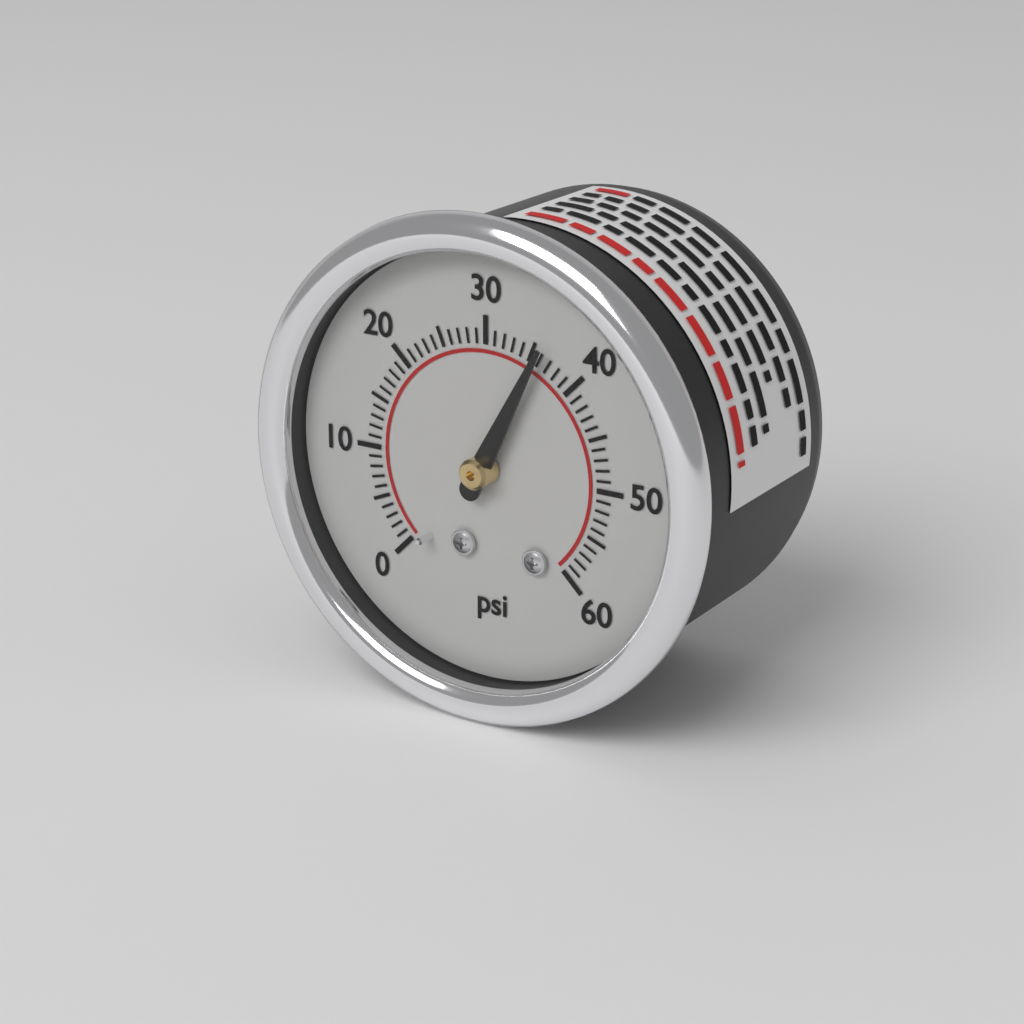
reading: 36 psi
